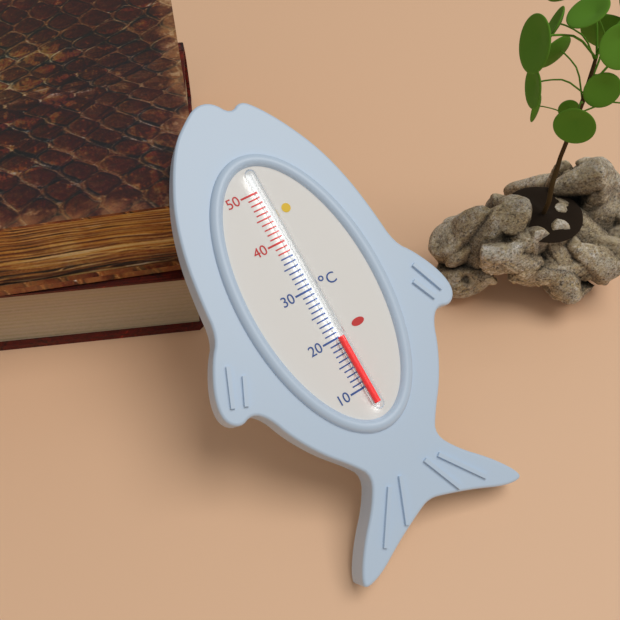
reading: 20 °C
